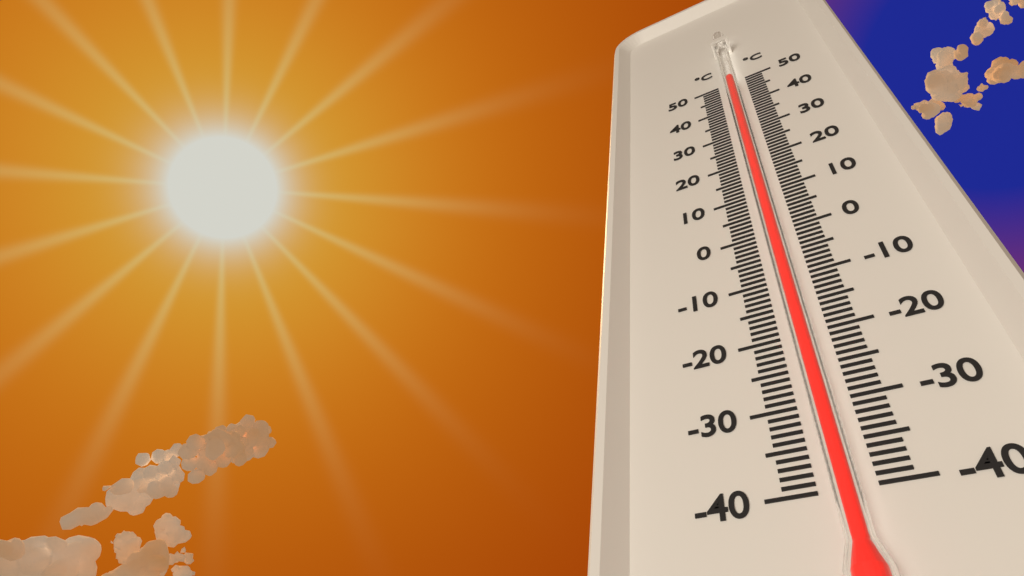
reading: 48 °C
